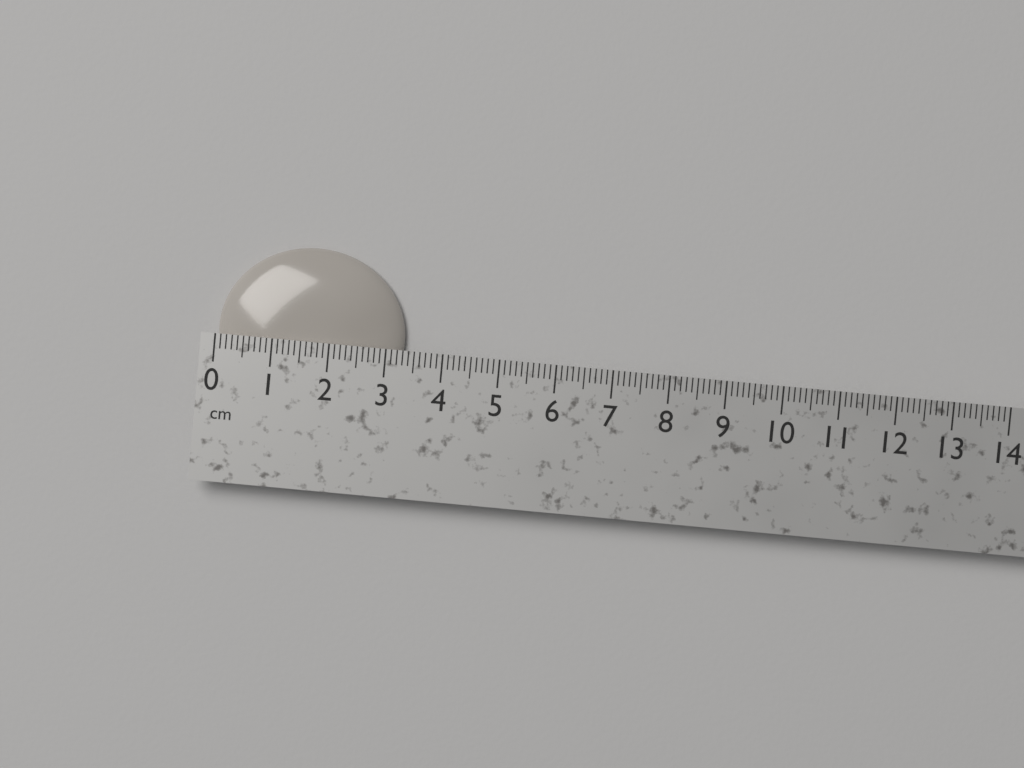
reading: 3.3 cm
